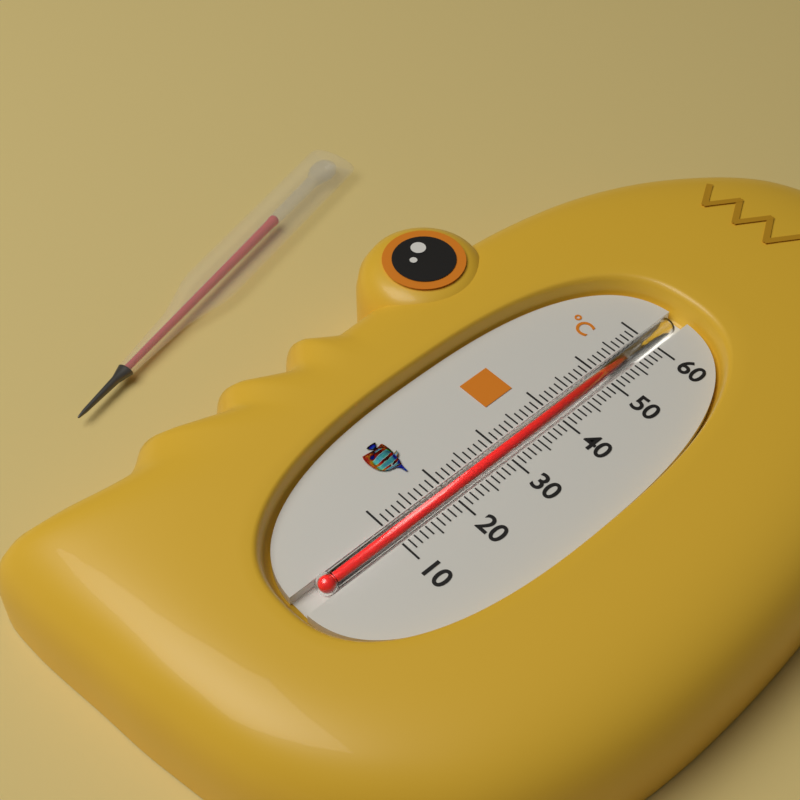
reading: 56 °C
